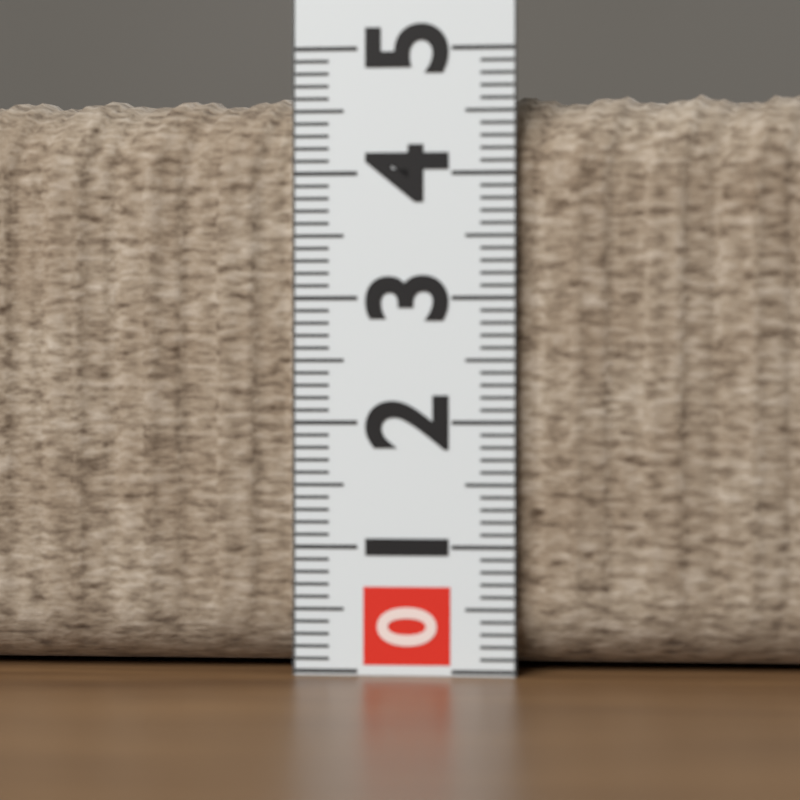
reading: 4.7 (no unit)
